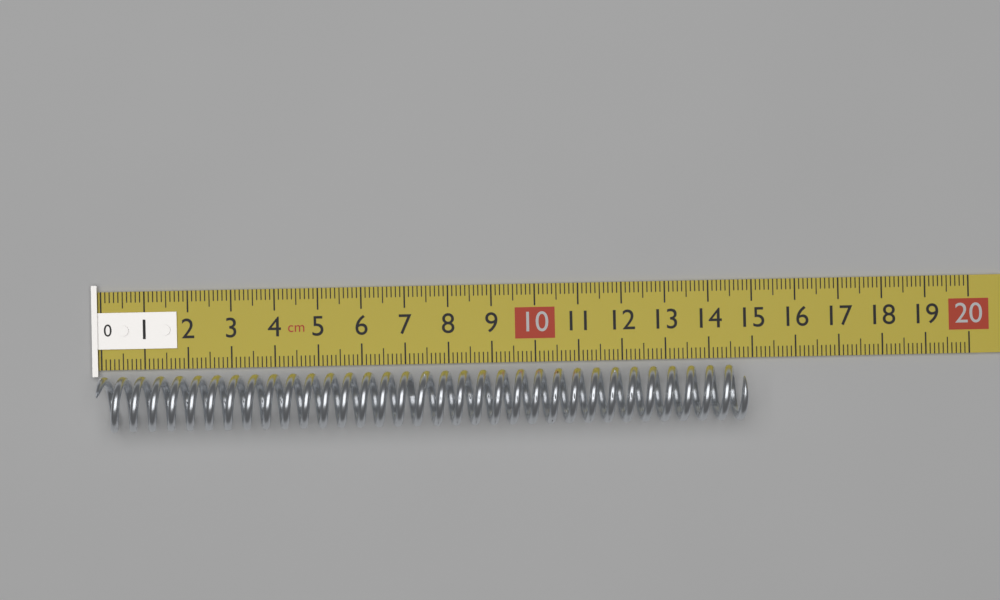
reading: 14.8 cm
